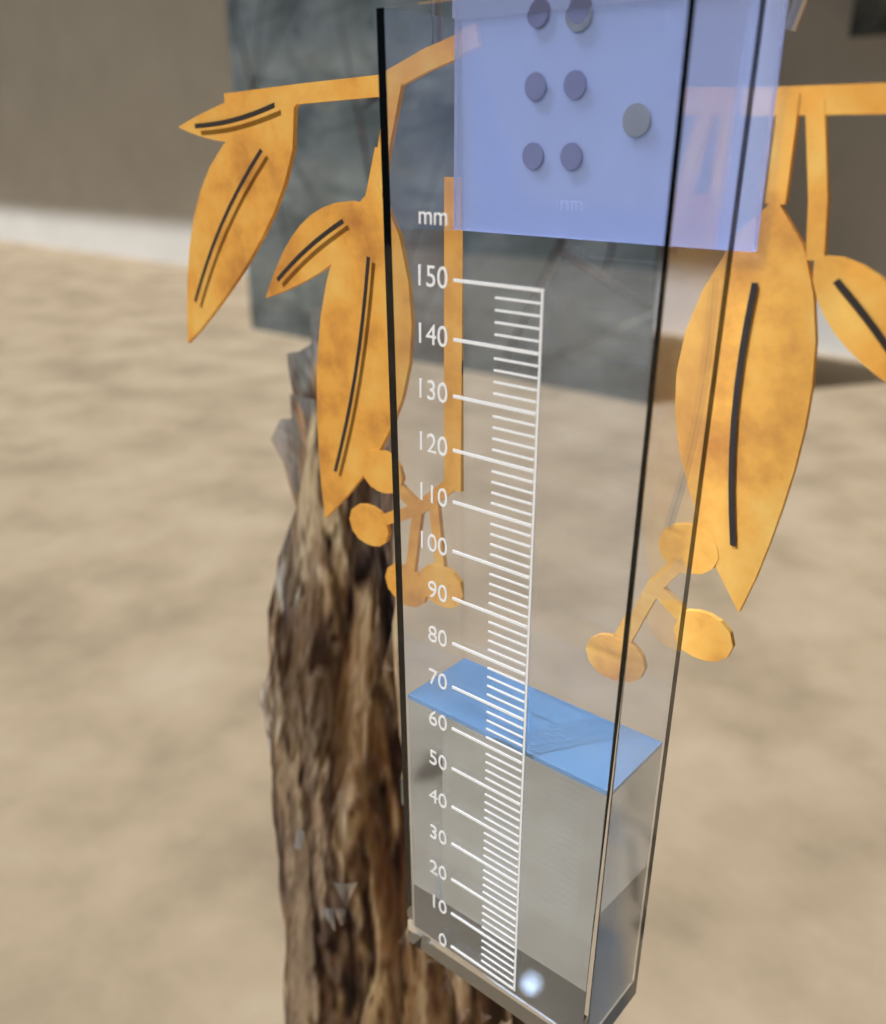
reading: 62 mm
